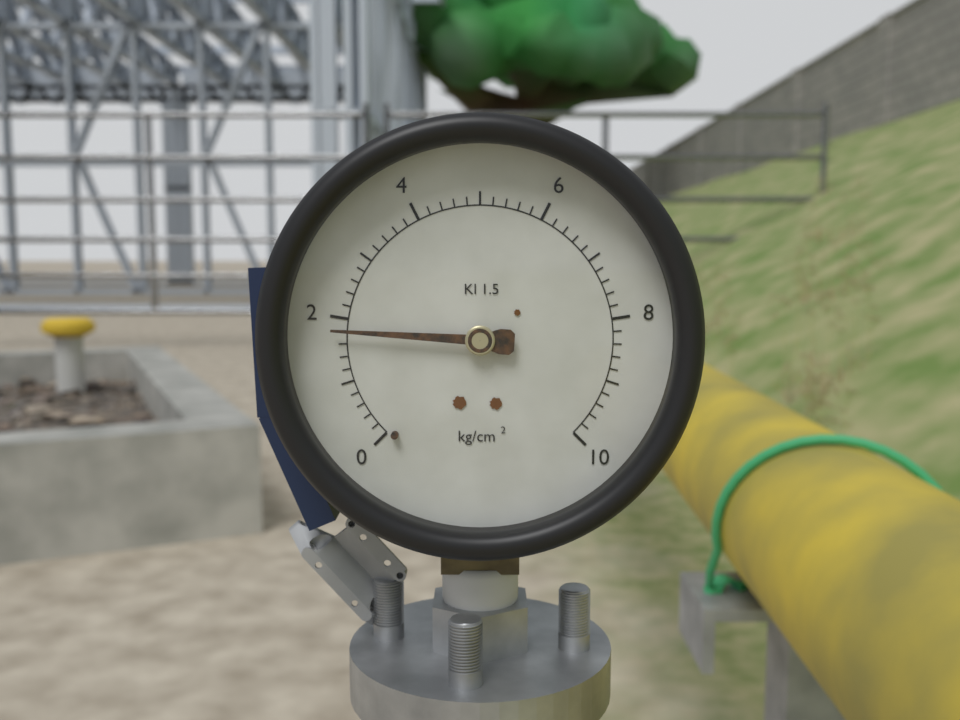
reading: 1.8 kg/cm²
